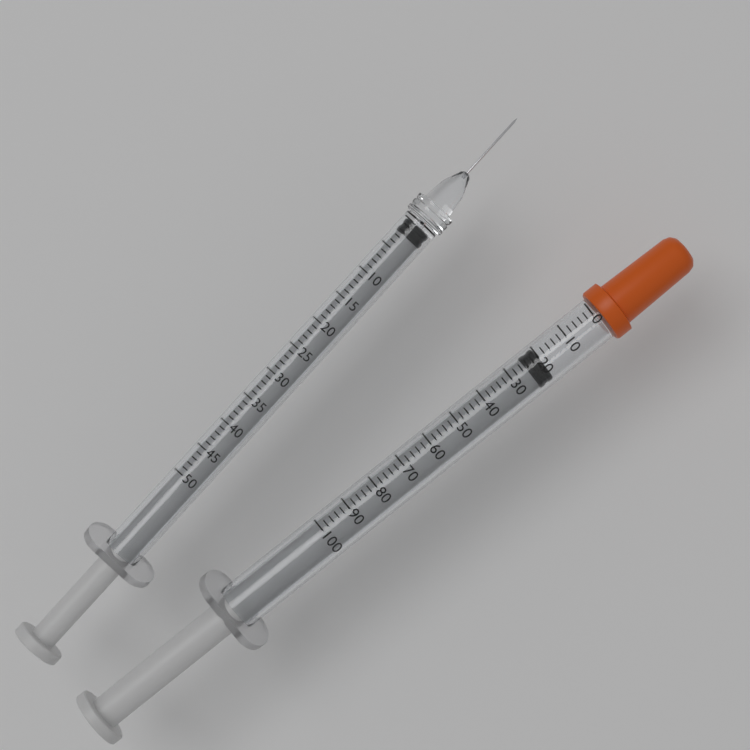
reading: 20 (no unit)
